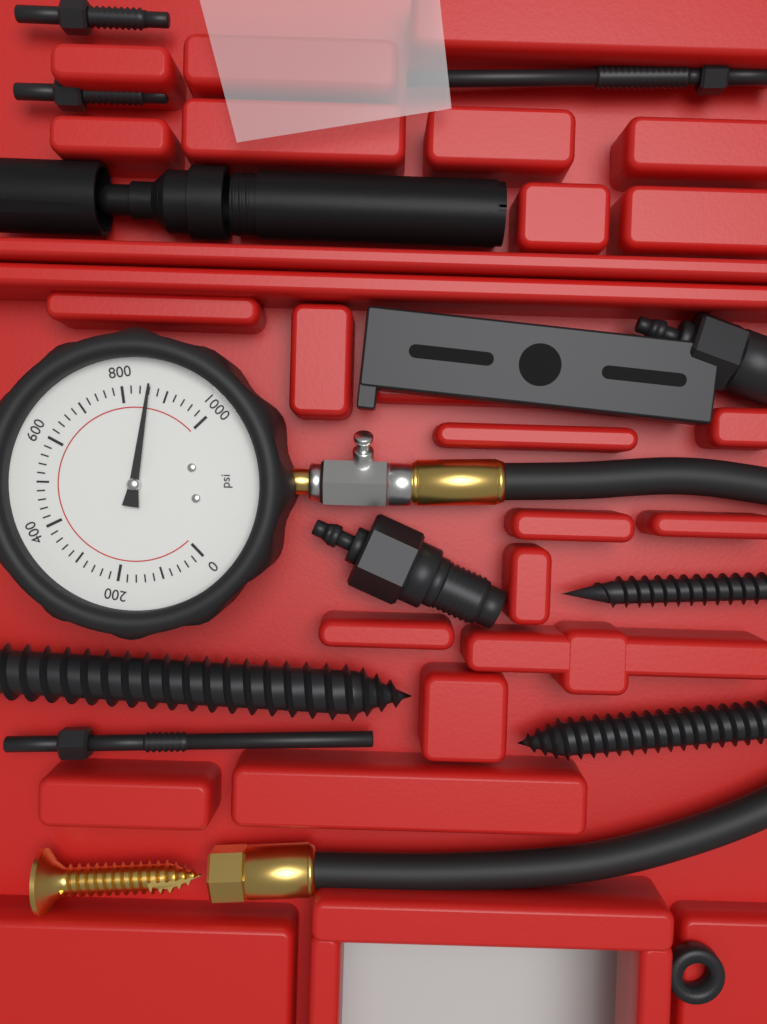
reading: 860 psi
